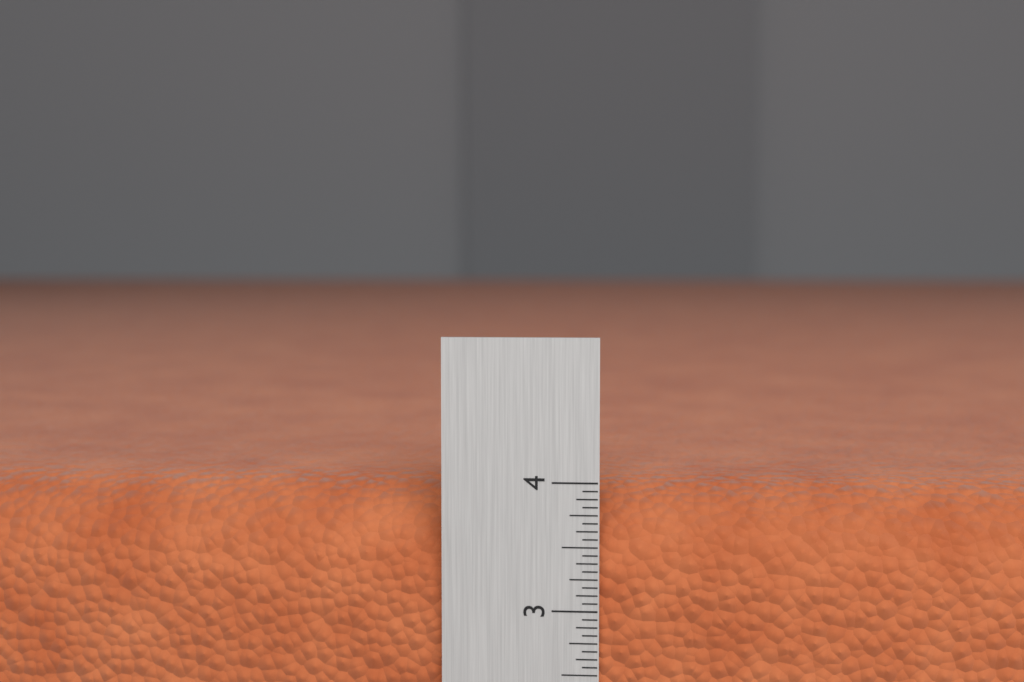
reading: 3.9375 (no unit)
